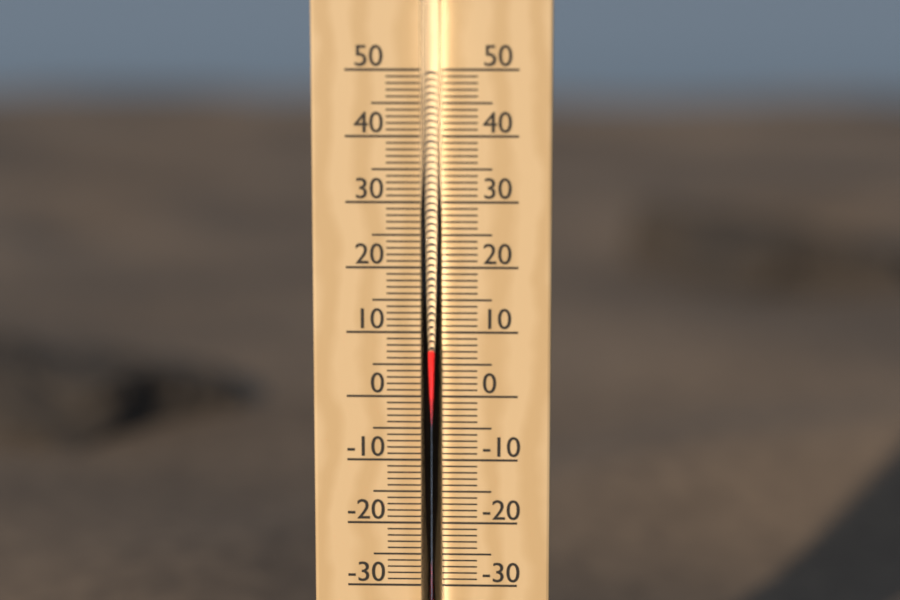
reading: 8 °C
